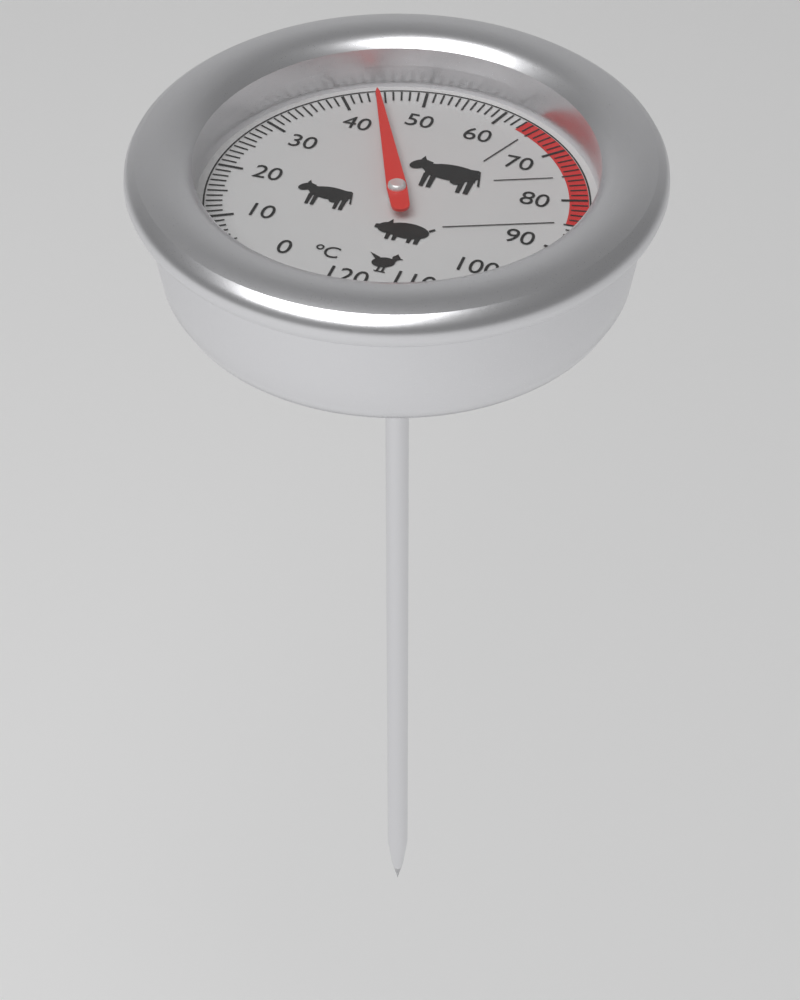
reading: 44 °C
